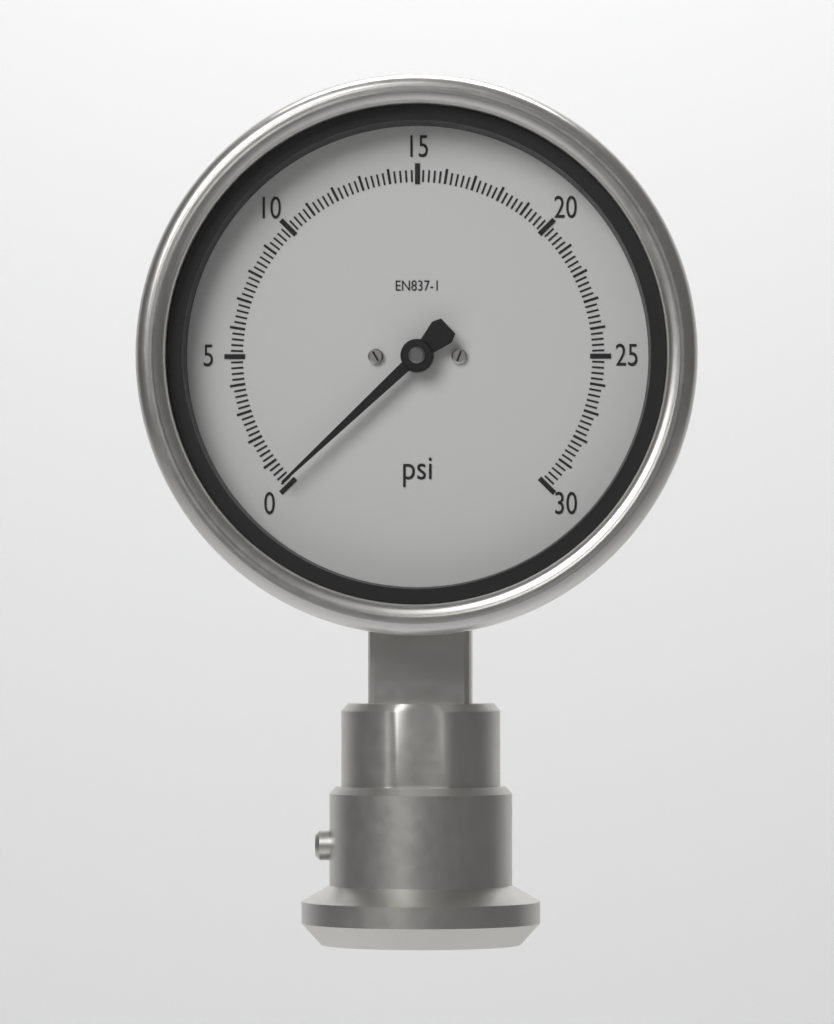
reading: 0.2 psi
